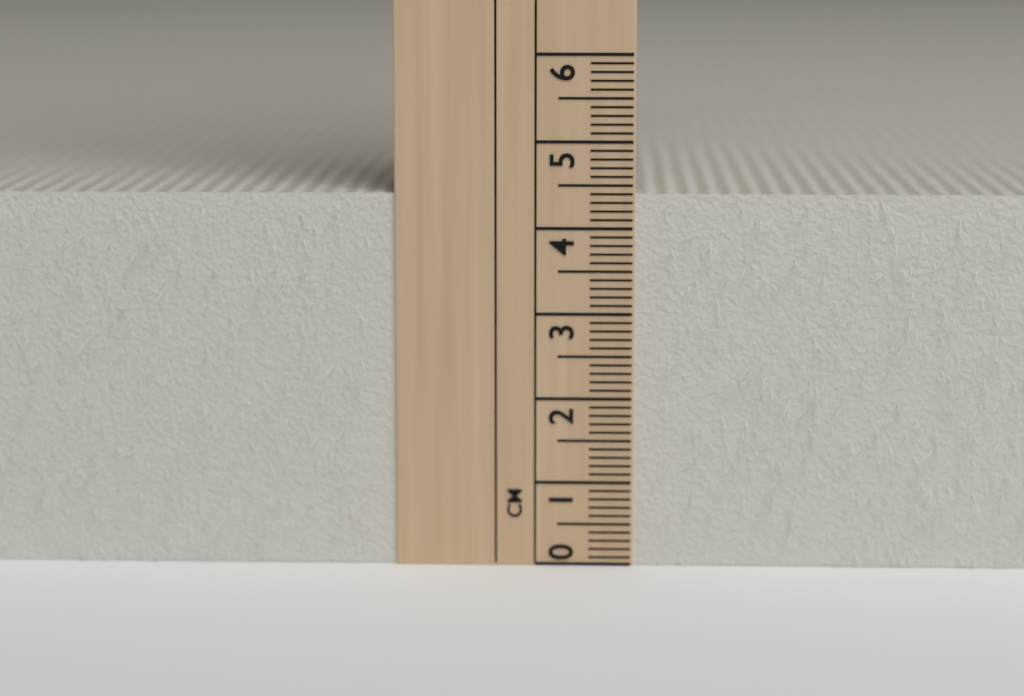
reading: 4.4 cm
